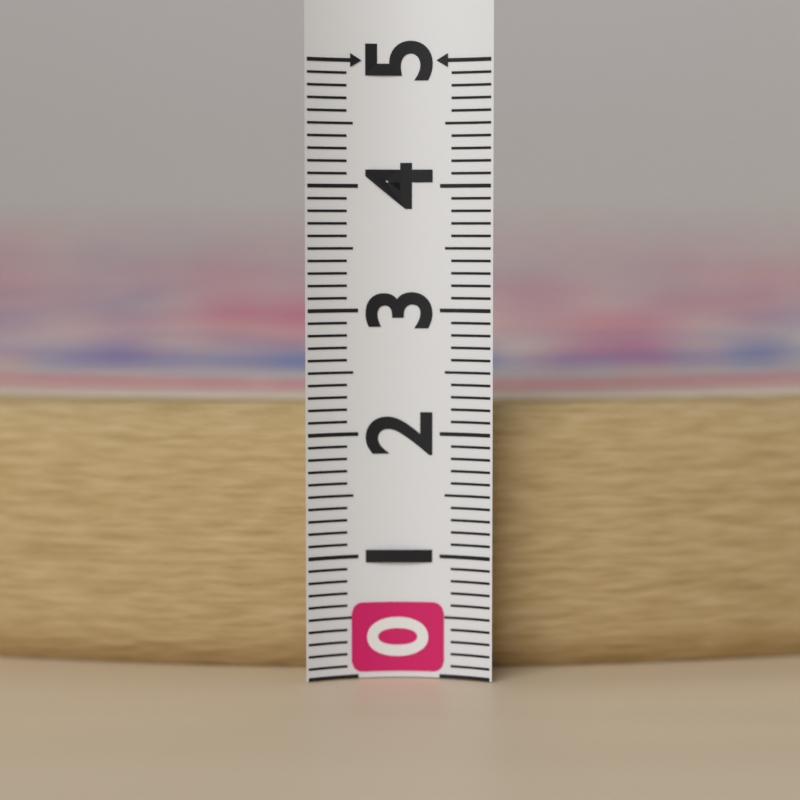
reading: 2.2 (no unit)
